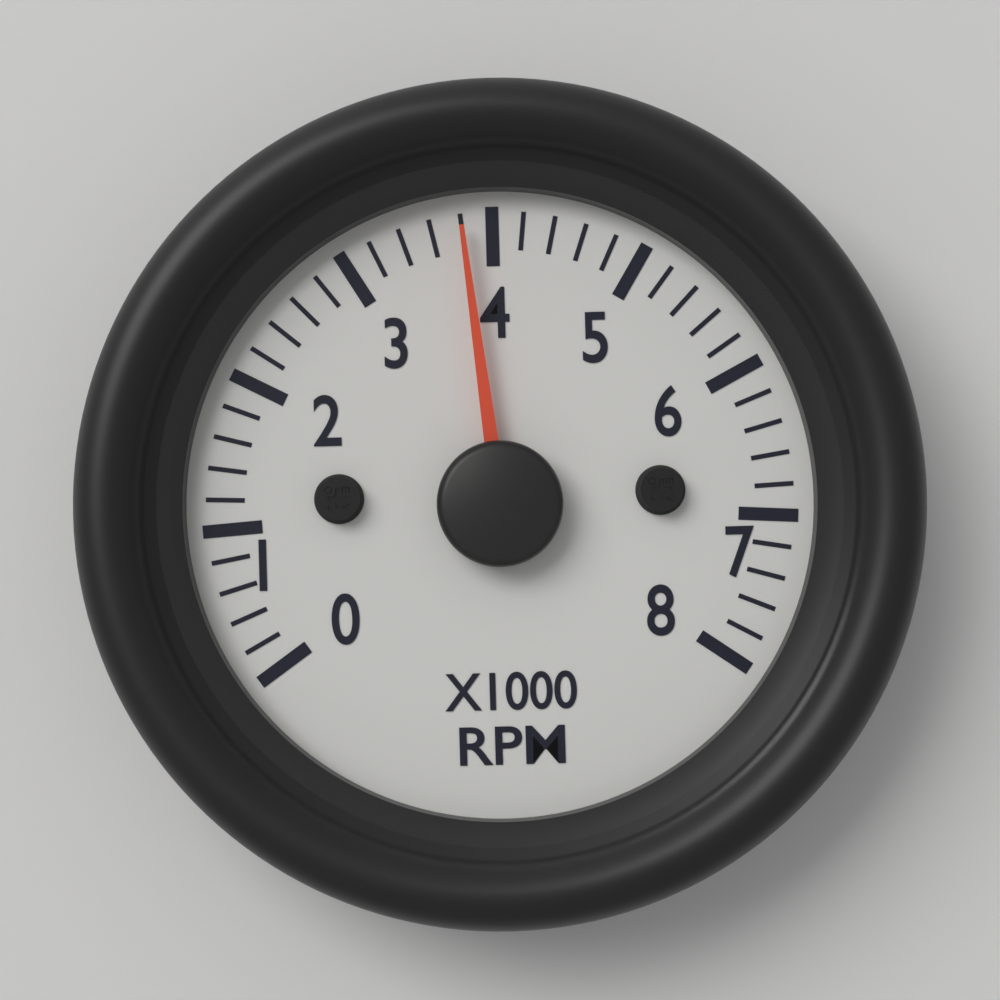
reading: 3800 RPM
